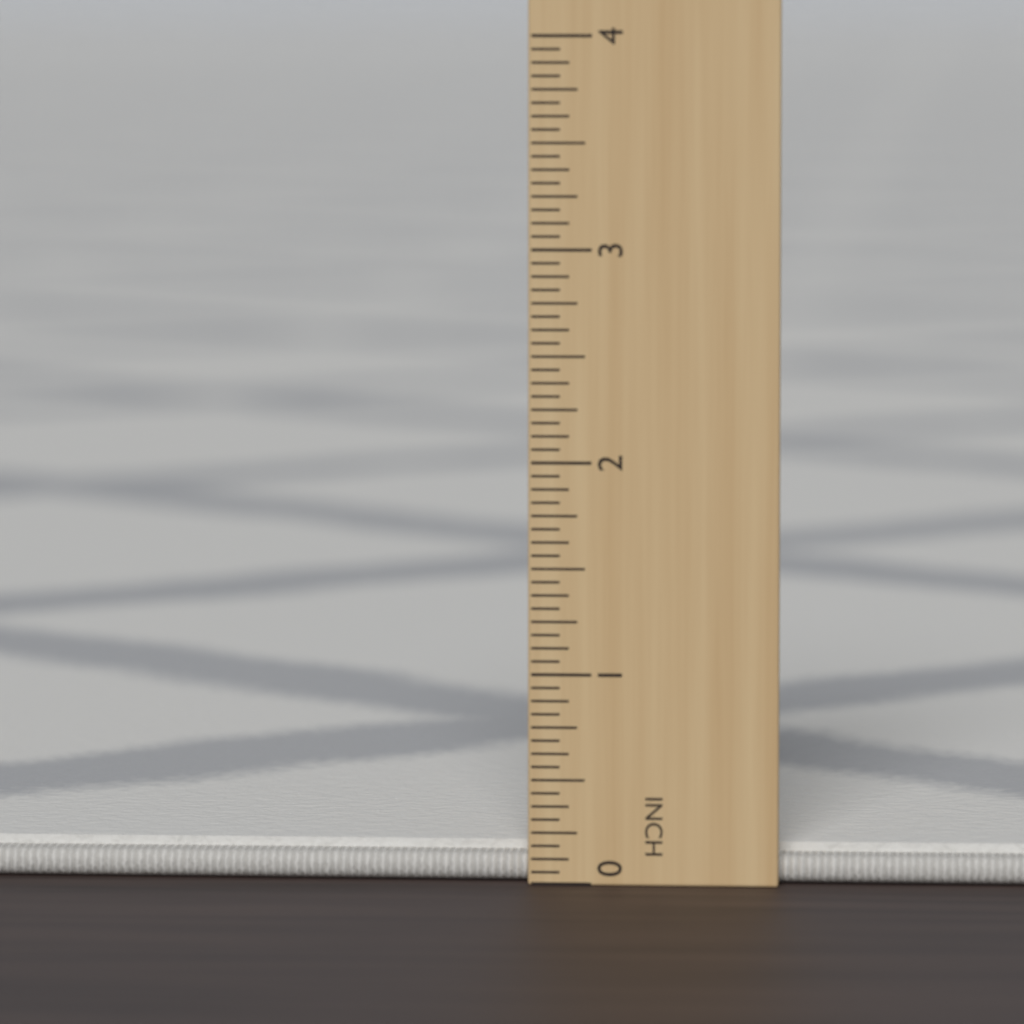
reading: 0.1875 in
